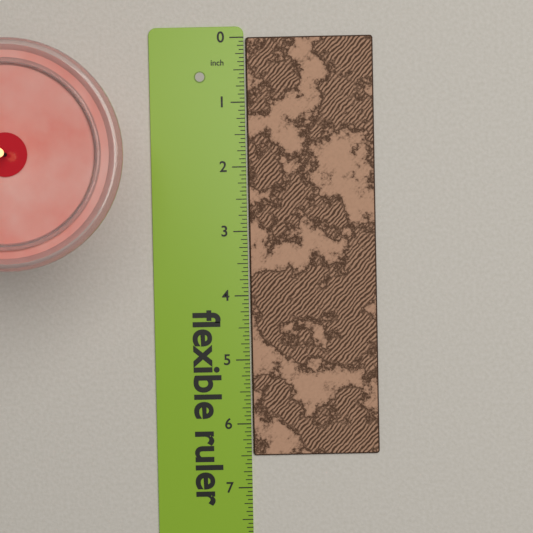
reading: 6.5000 in
